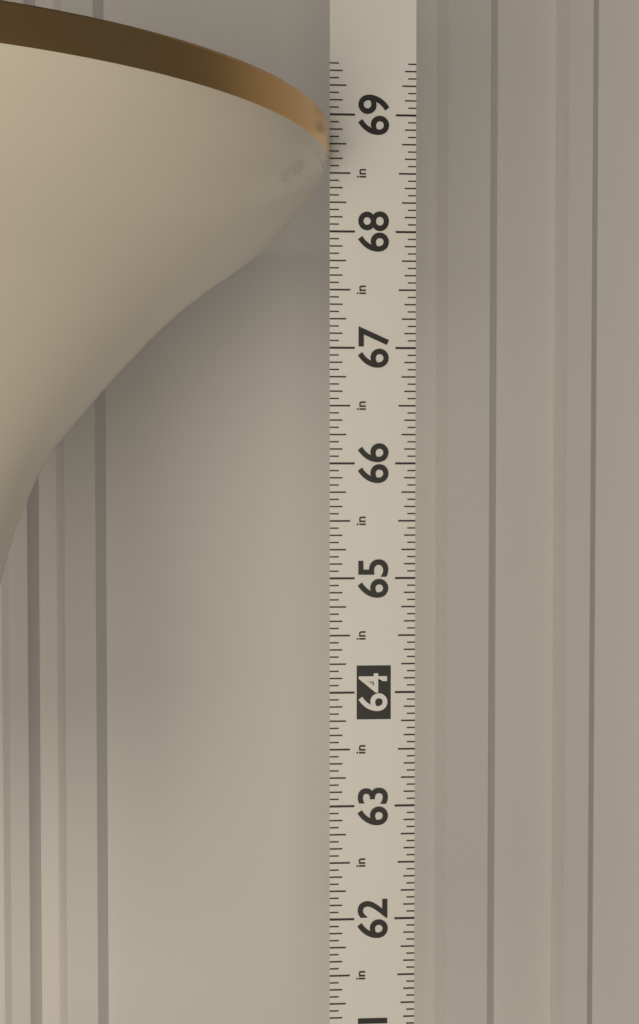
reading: 68.8125 in
